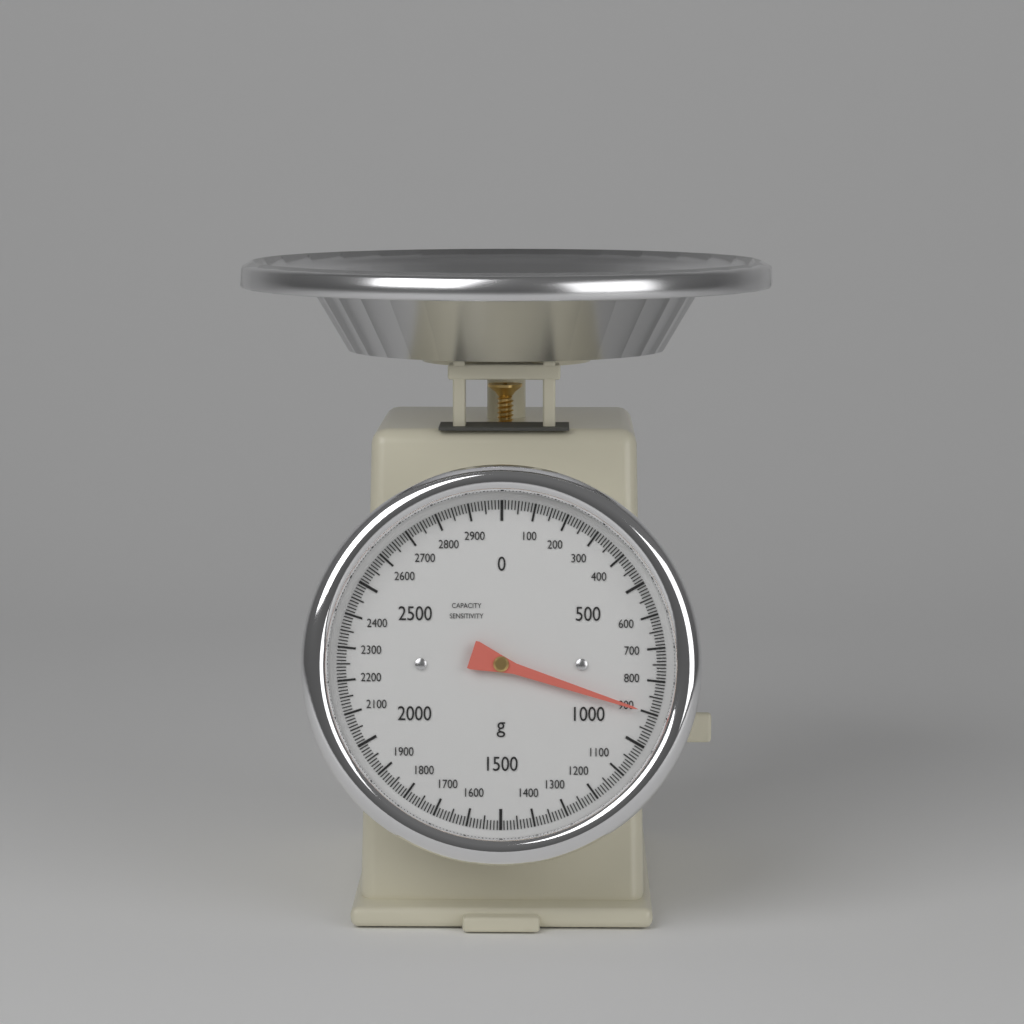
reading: 900 g
